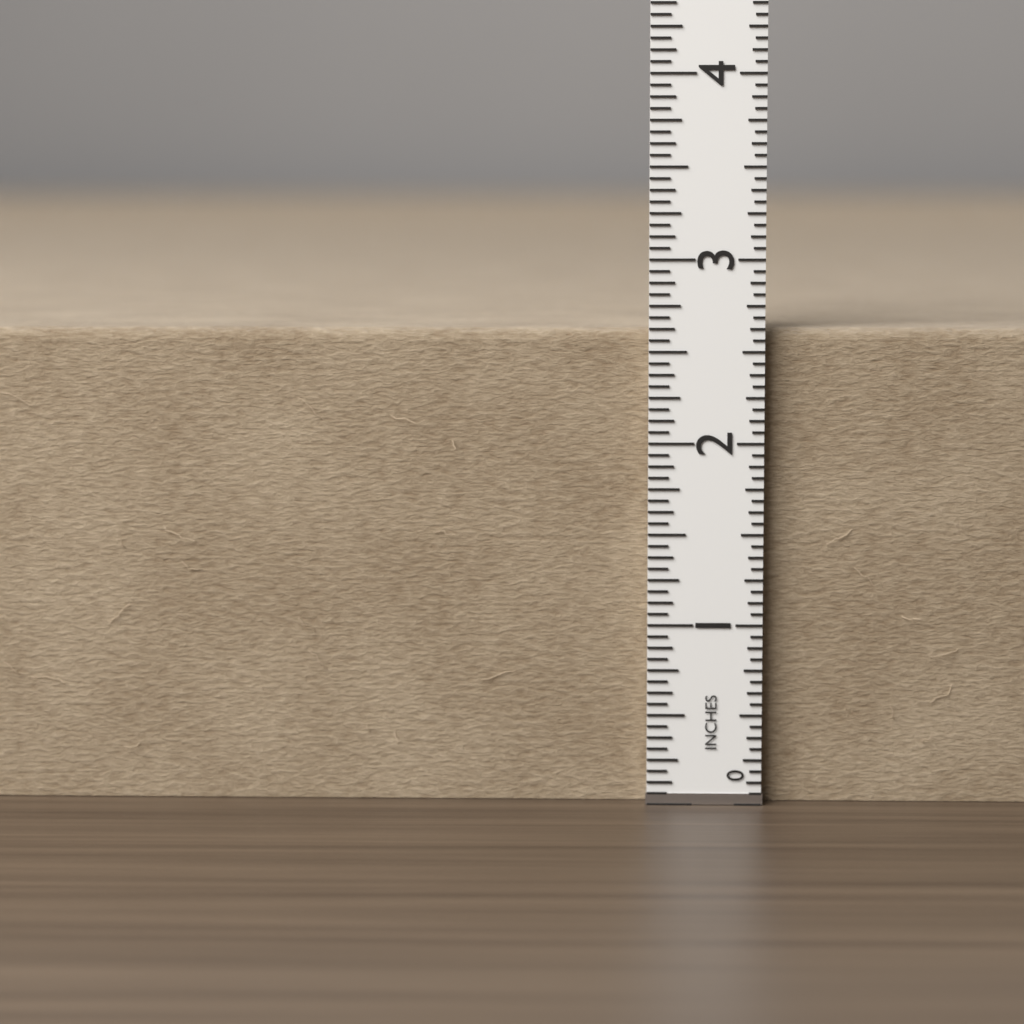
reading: 2.6250 in
